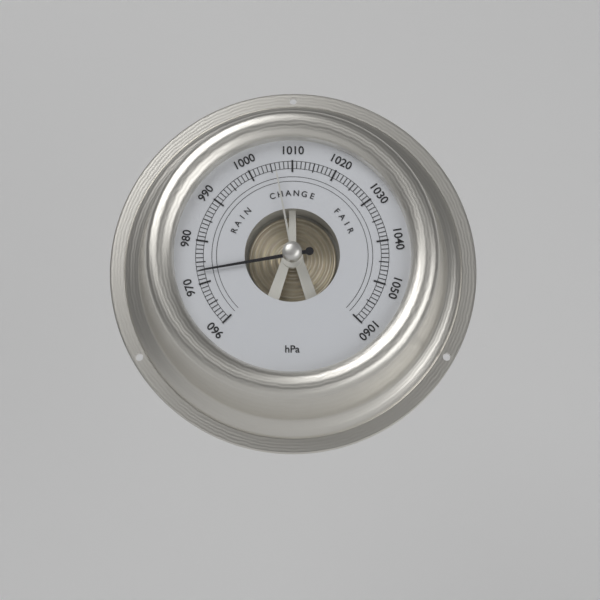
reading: 973 hPa
